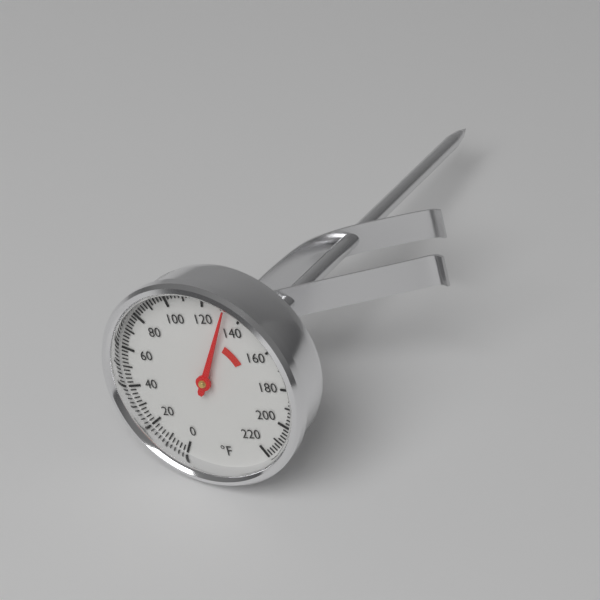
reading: 132 °F
